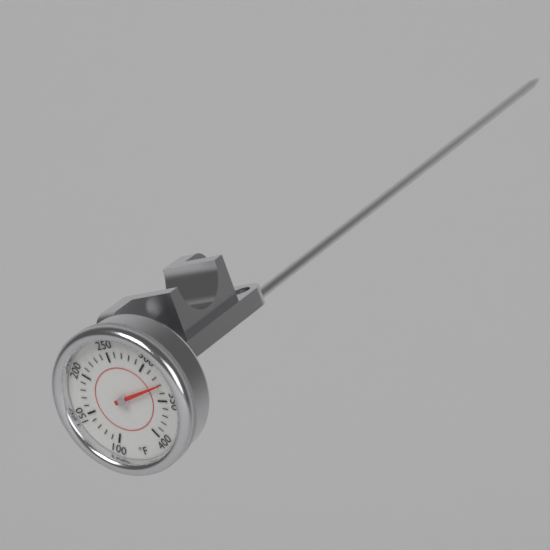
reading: 330 °F
